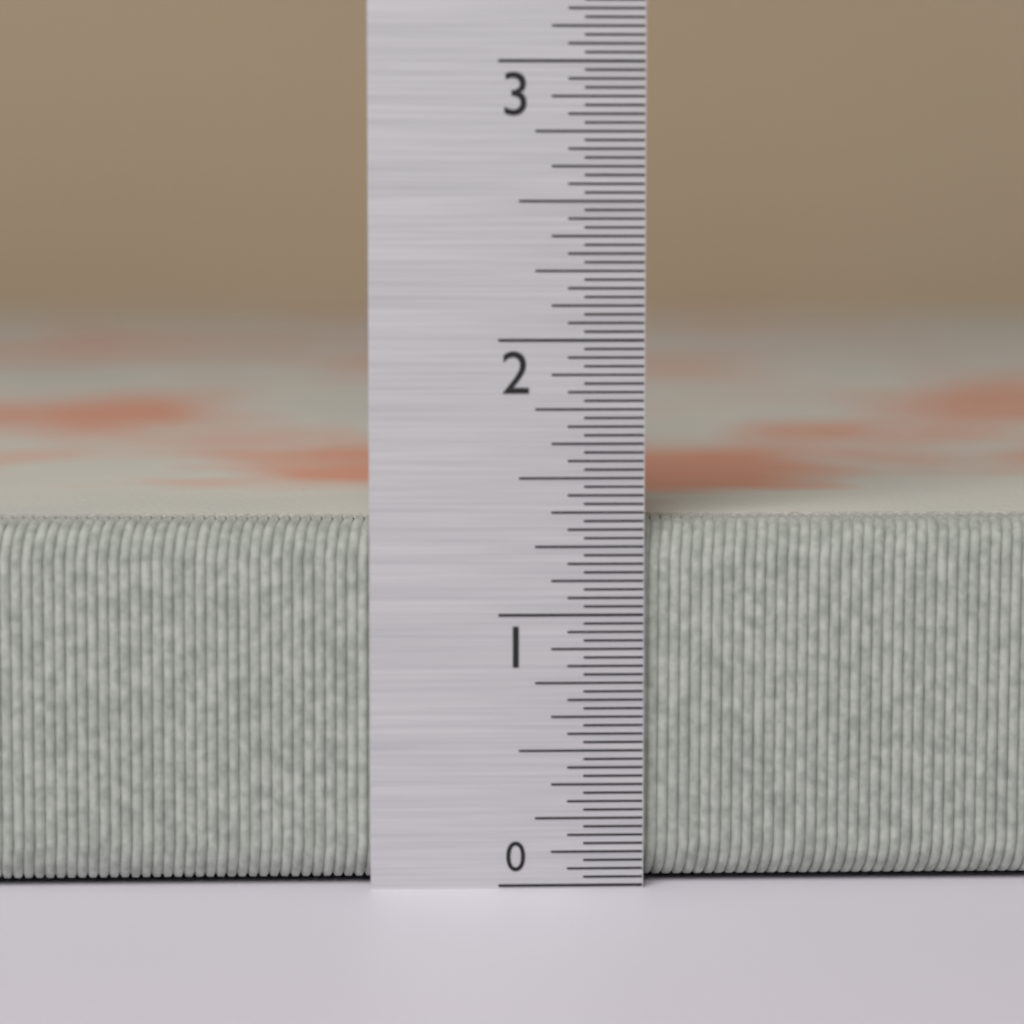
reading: 1.34375 in
